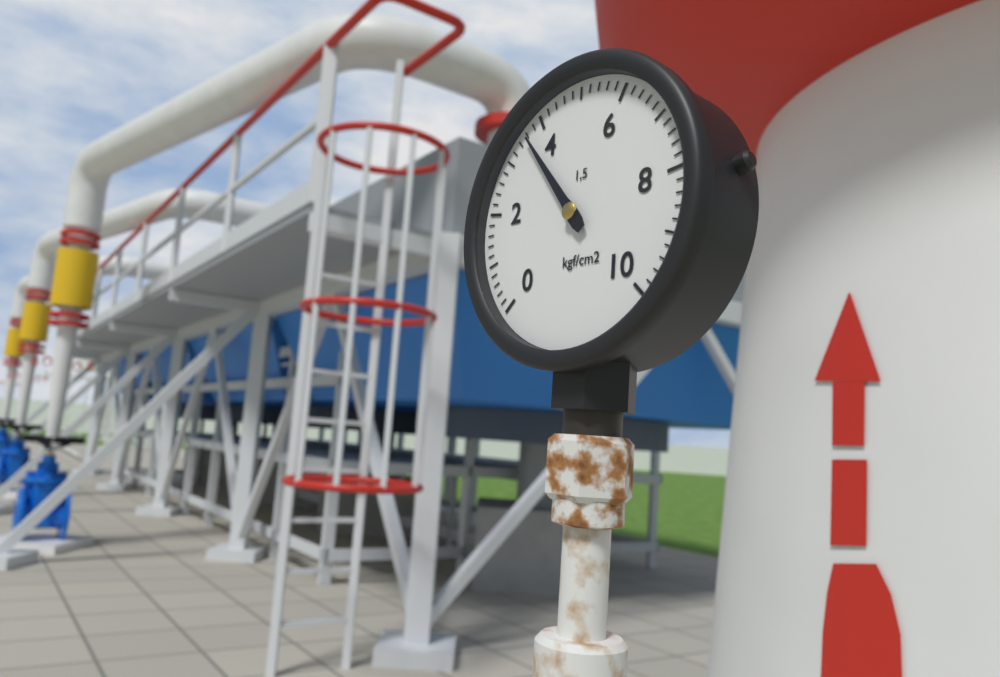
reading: 3.6 kgf/cm²
